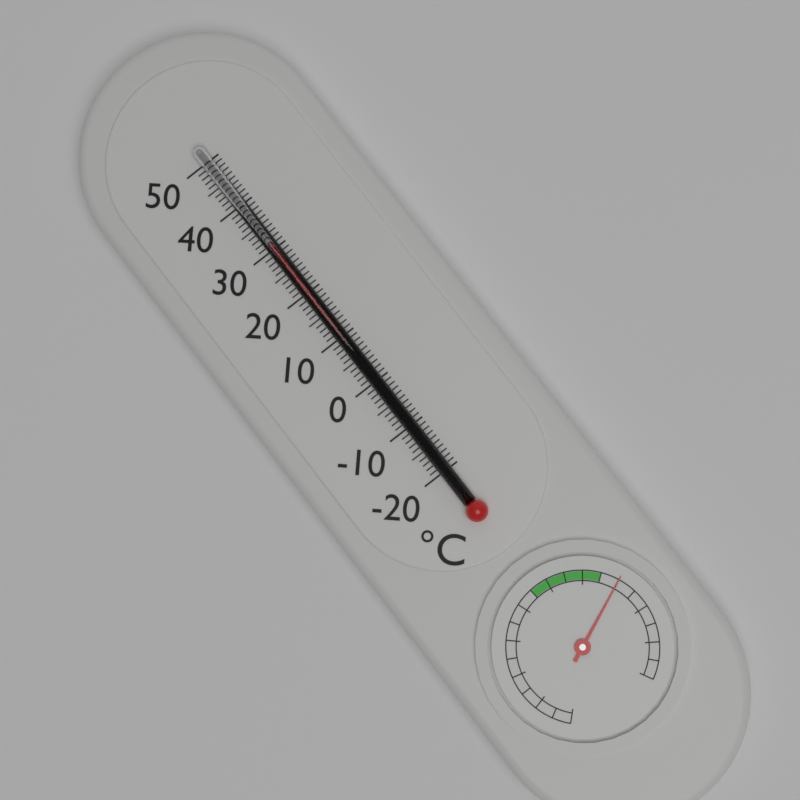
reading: 31 °C
